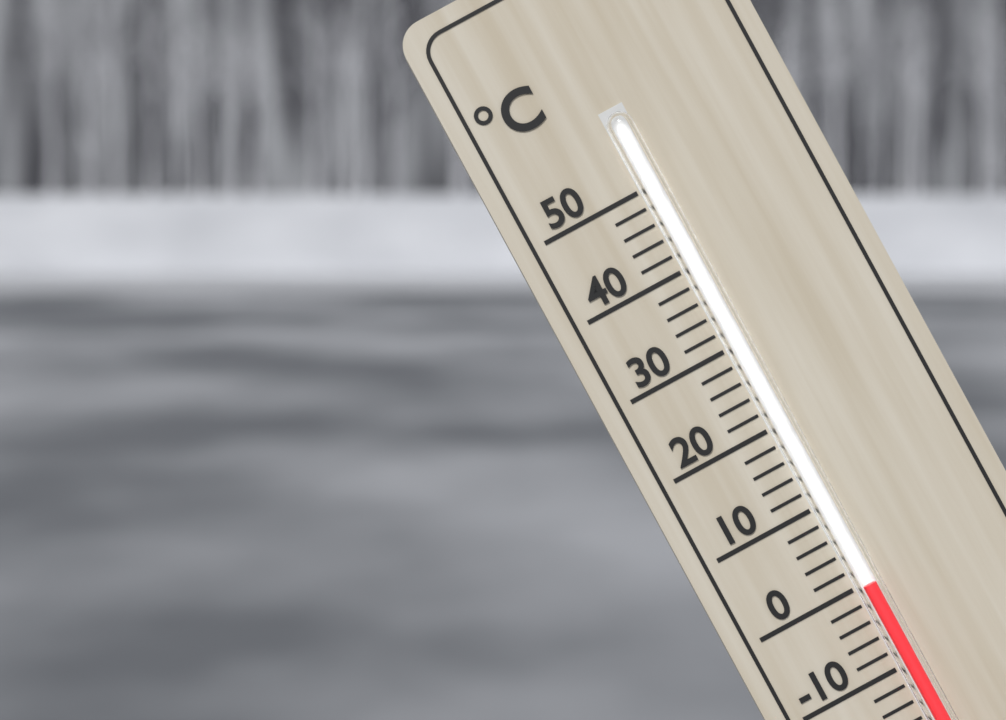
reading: 0 °C
